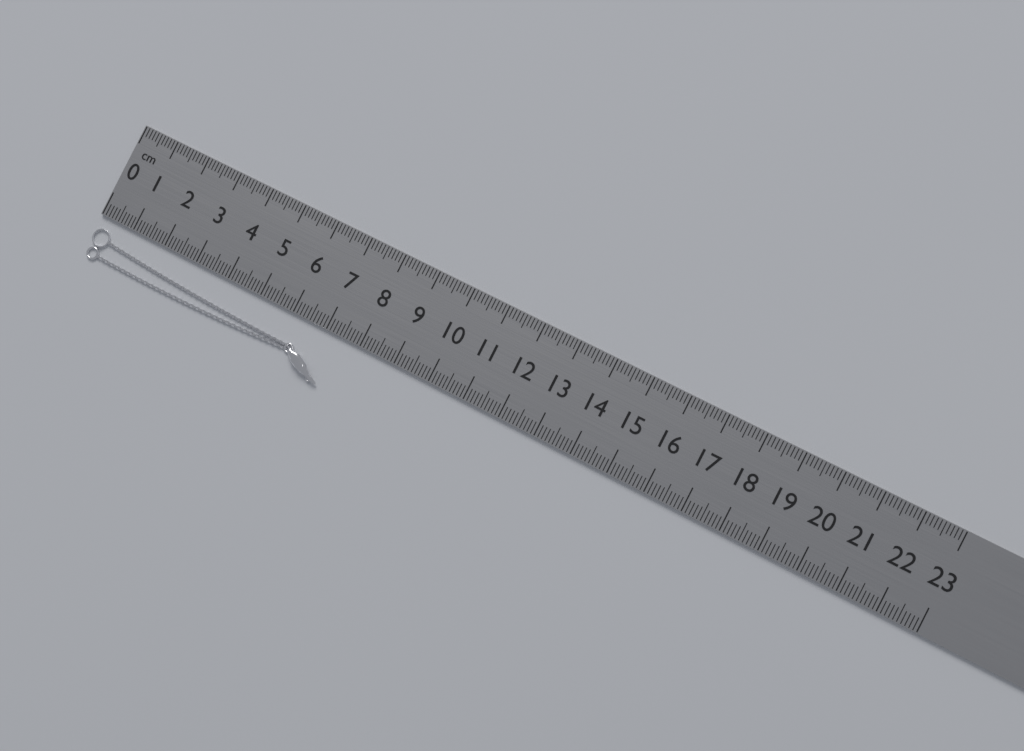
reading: 7.4 cm
